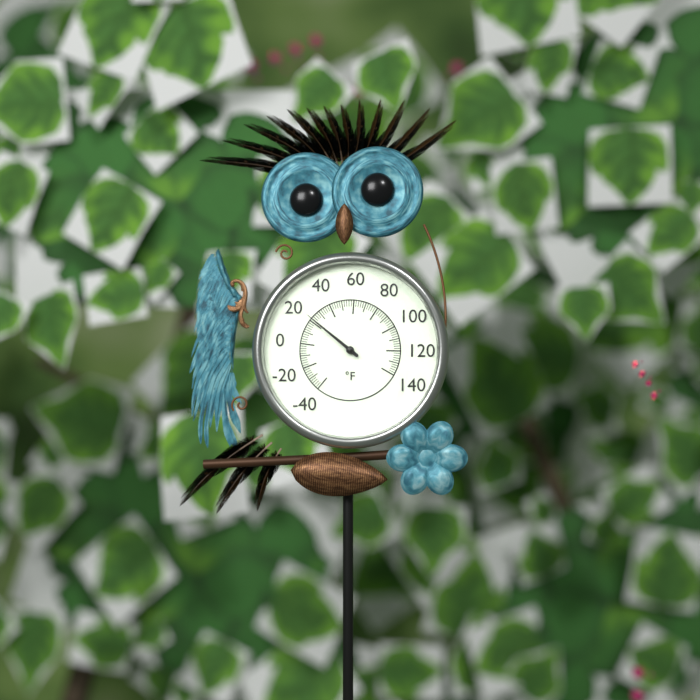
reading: 22 °F
